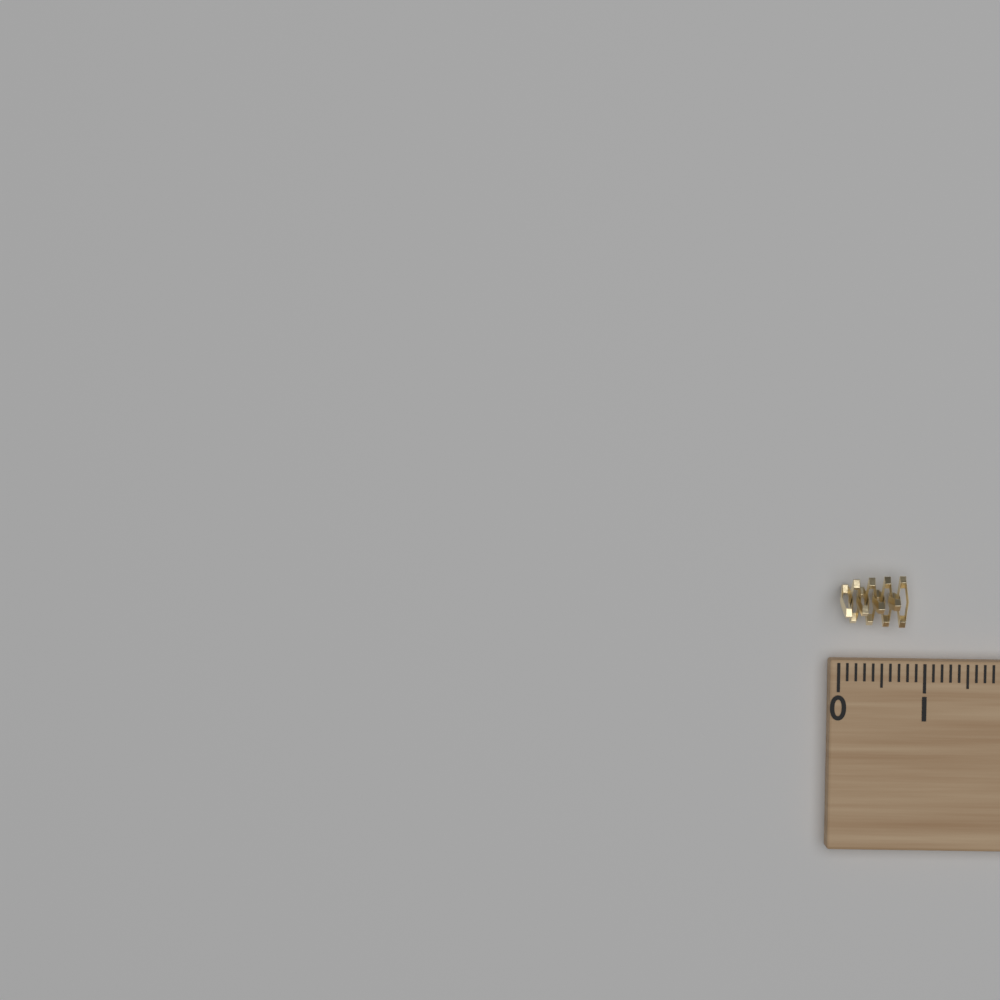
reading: 0.8 (no unit)
